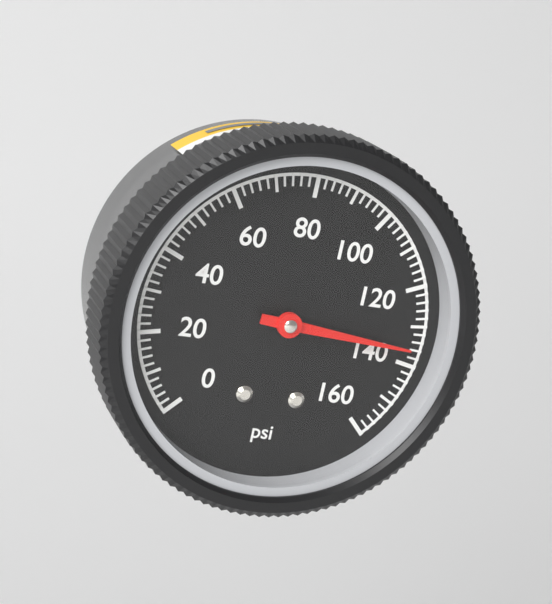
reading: 136 psi
